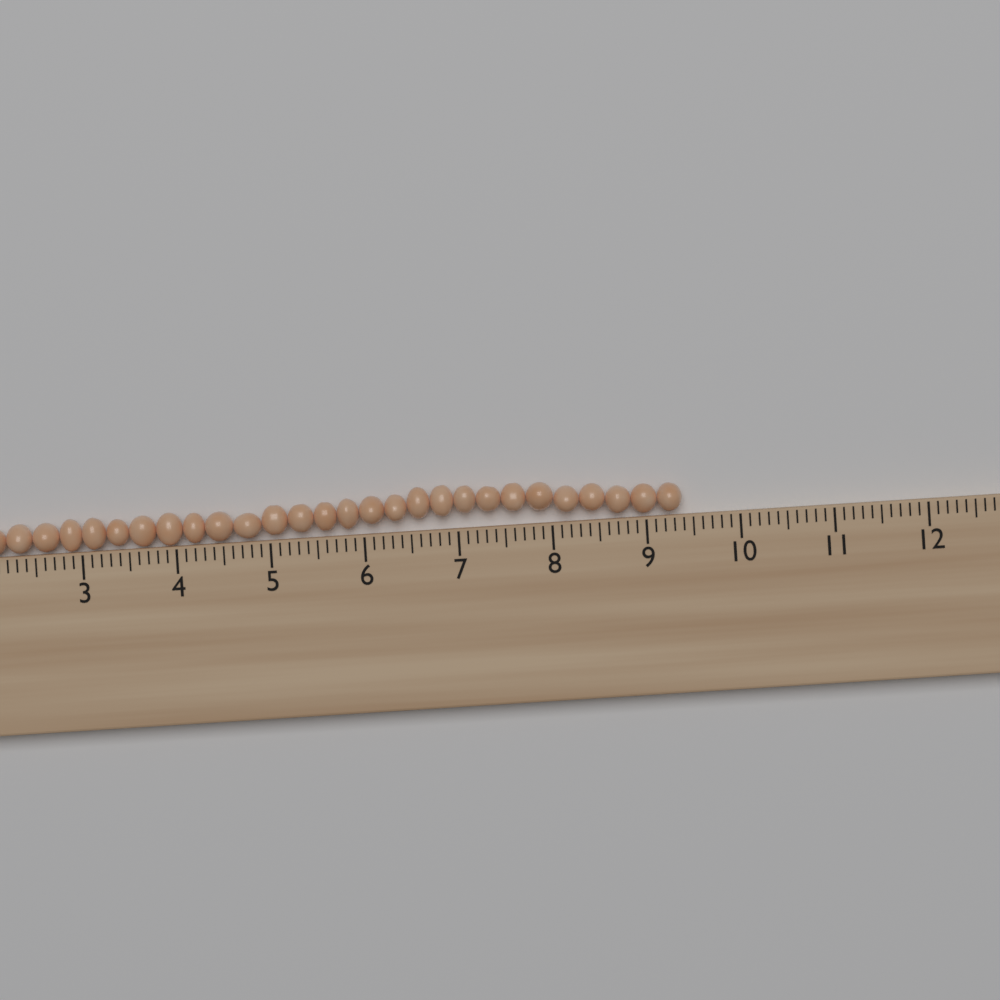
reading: 9.4 cm
